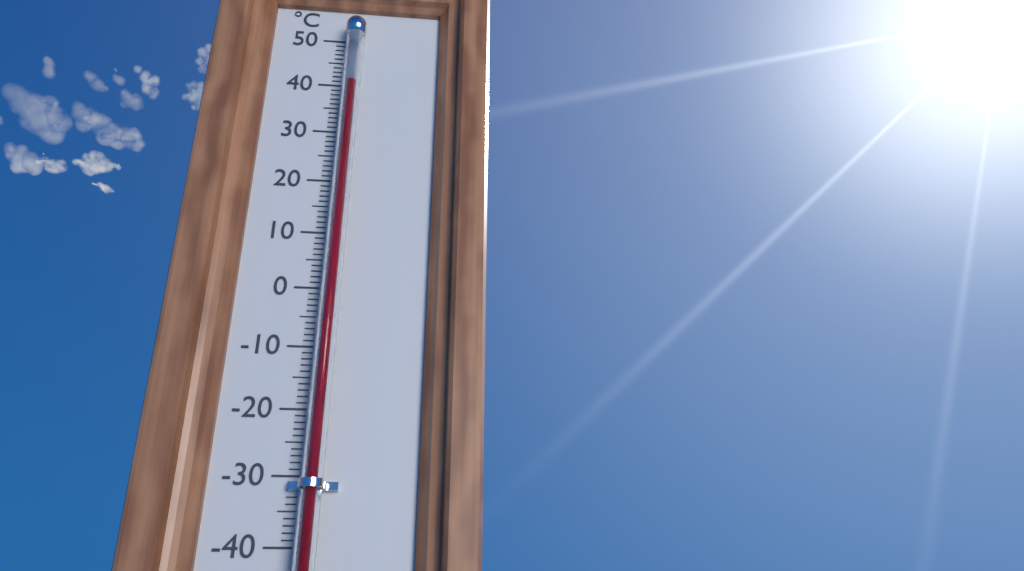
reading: 39 °C
